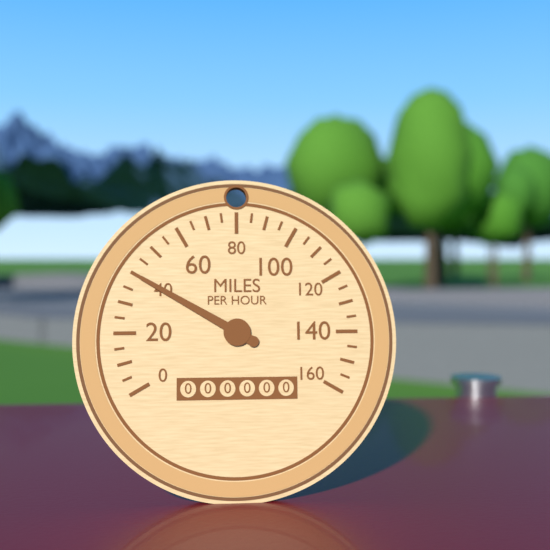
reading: 40 mph
